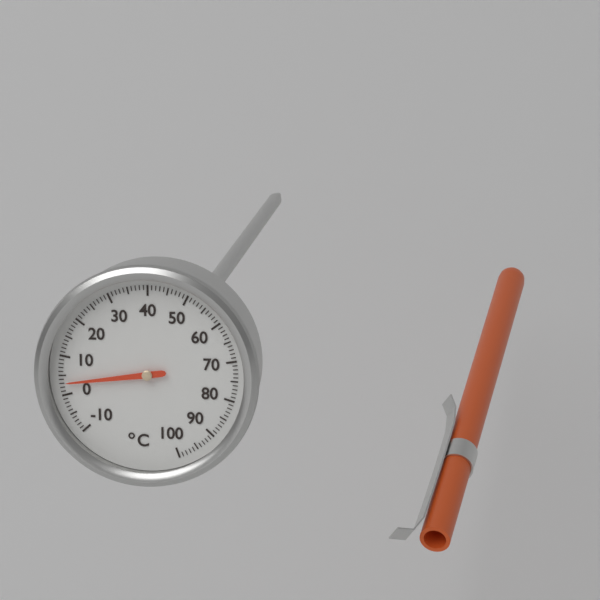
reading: 3 °C
